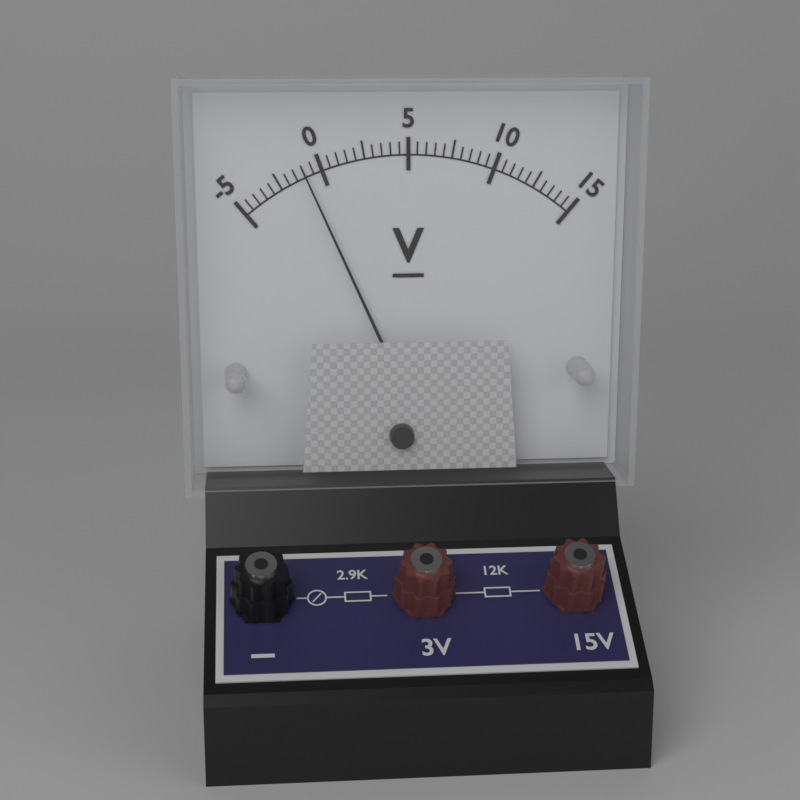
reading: -1.0 V
